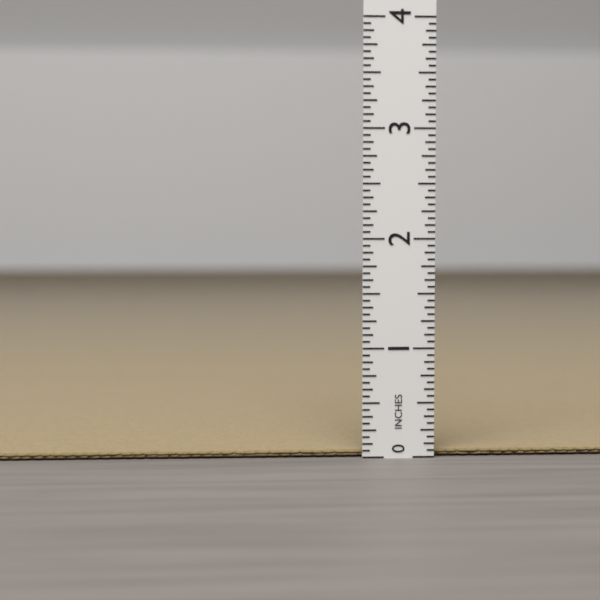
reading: 0.0625 in
